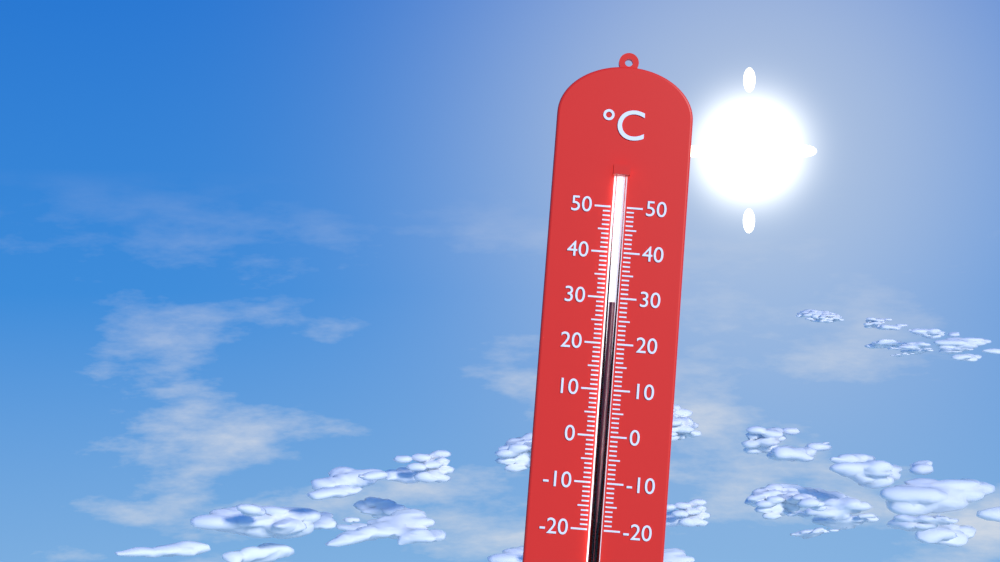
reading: 29 °C
